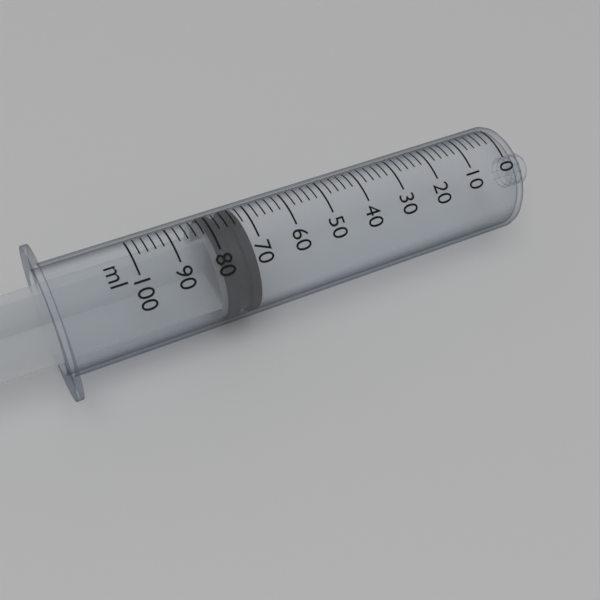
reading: 72 ml
